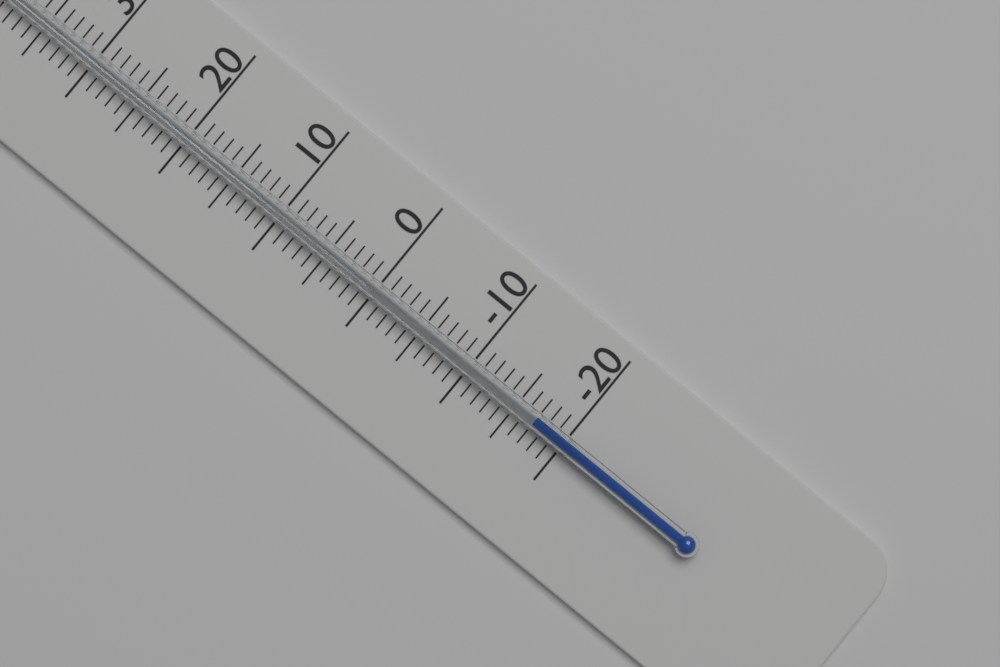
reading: -17 °C
